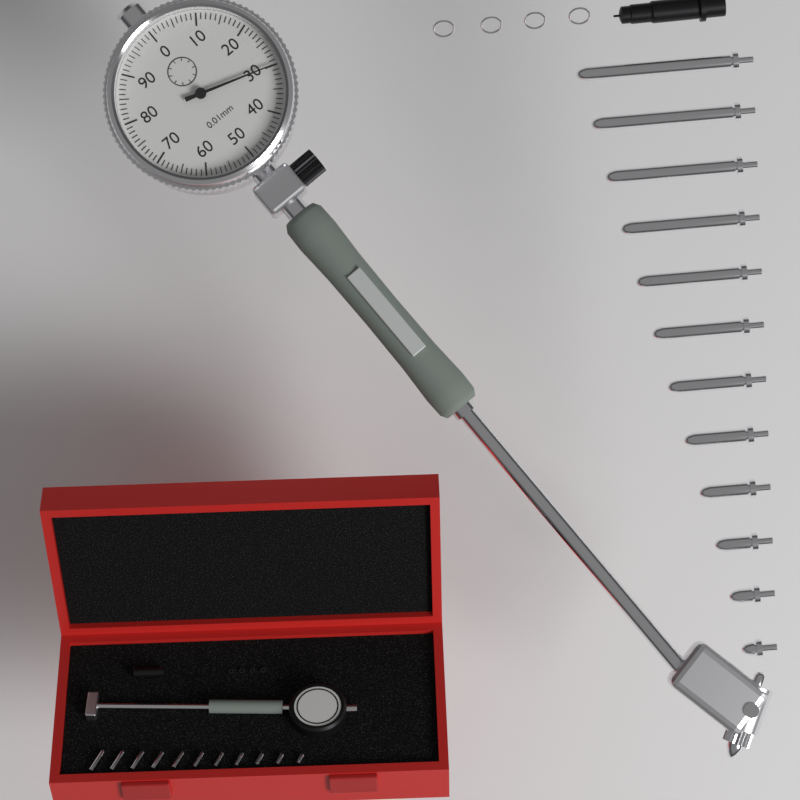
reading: 0.30 mm
